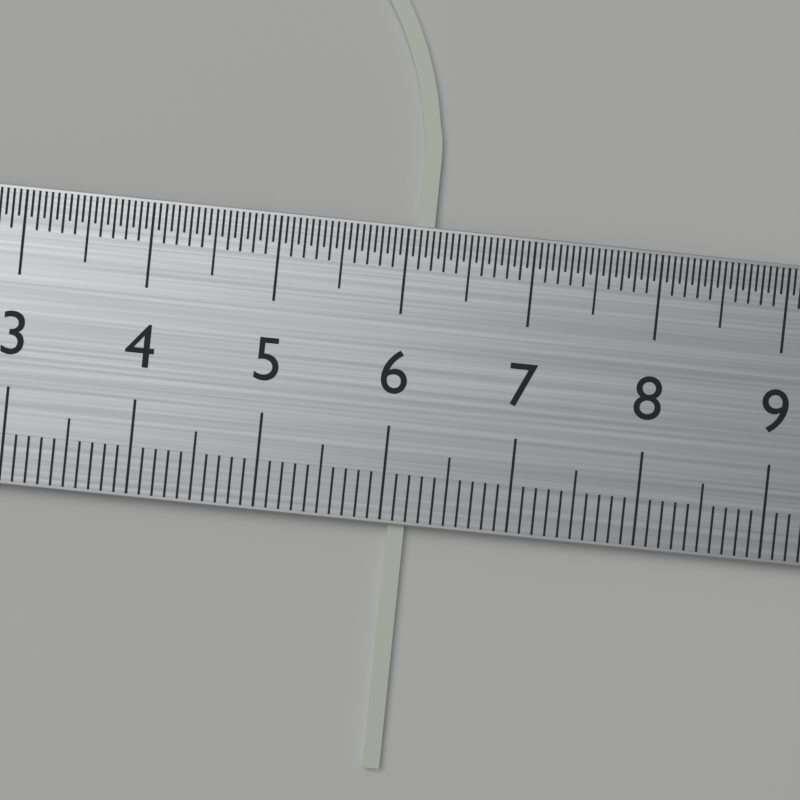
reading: 6.2 cm
